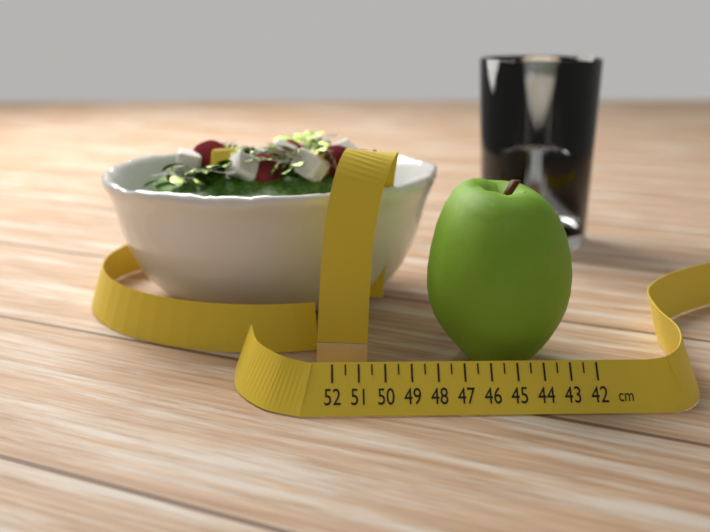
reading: 48.0 cm
